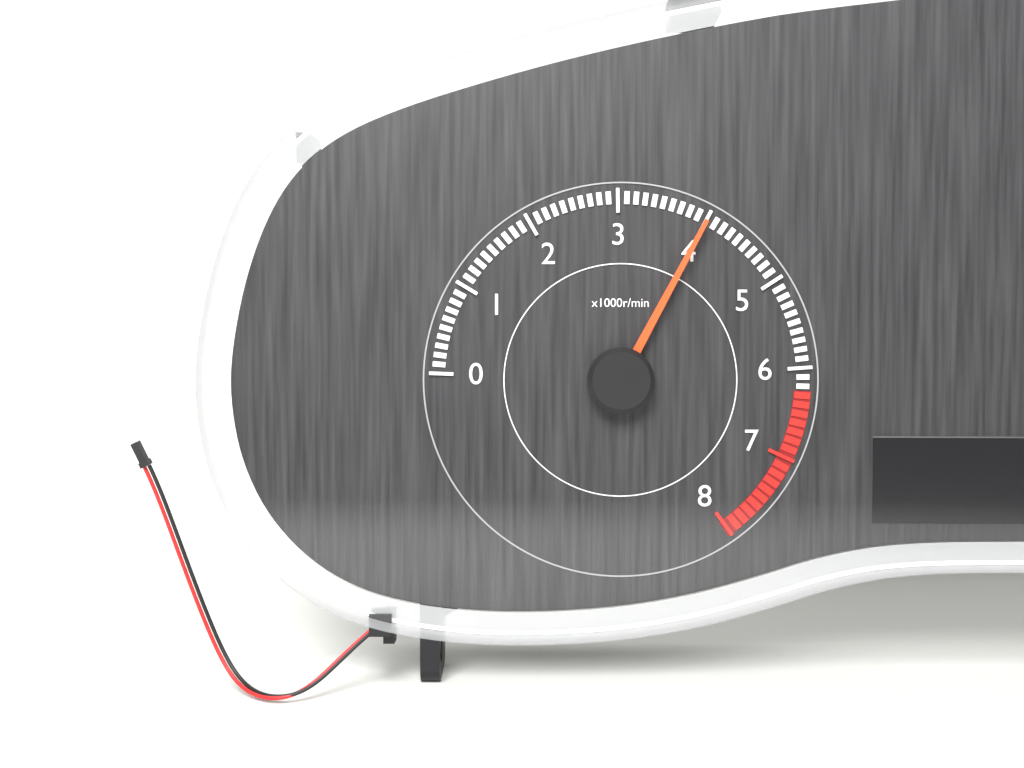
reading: 4000 r/min
